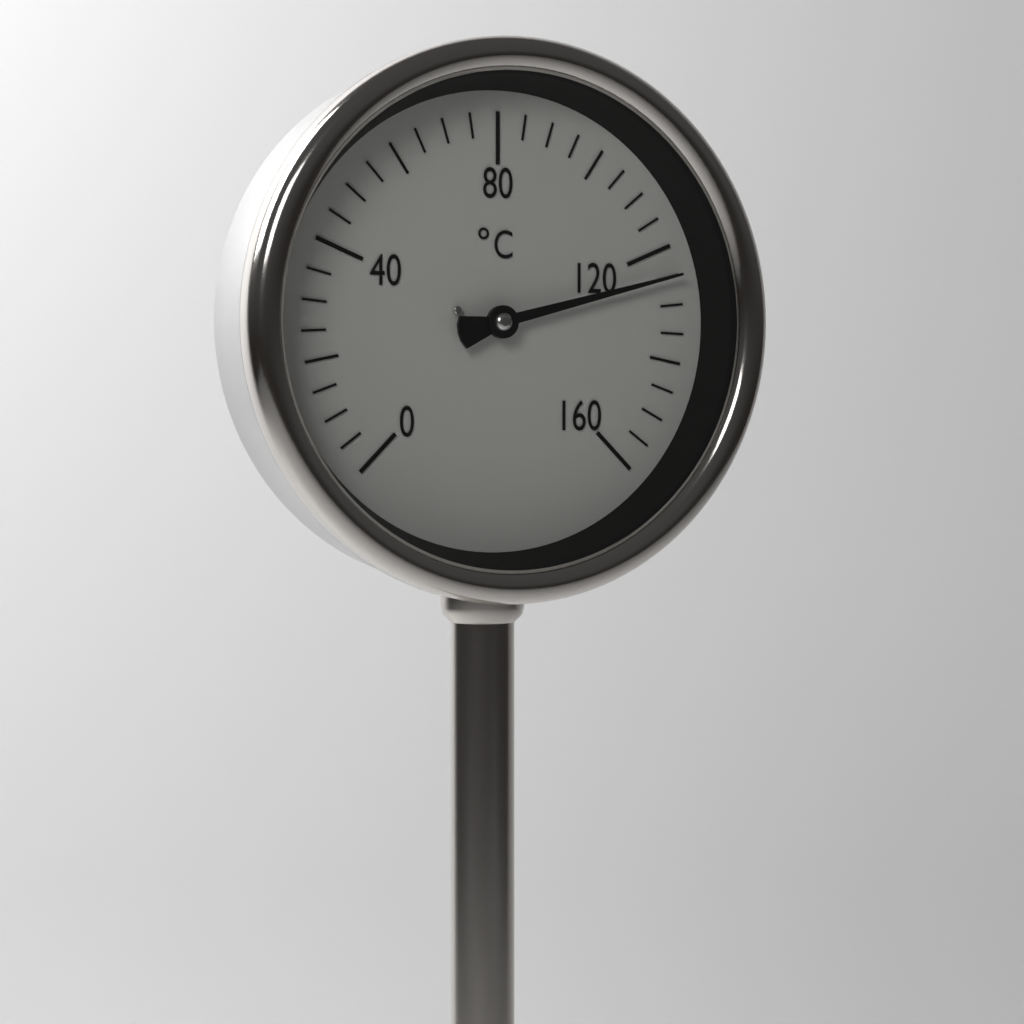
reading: 125 °C
